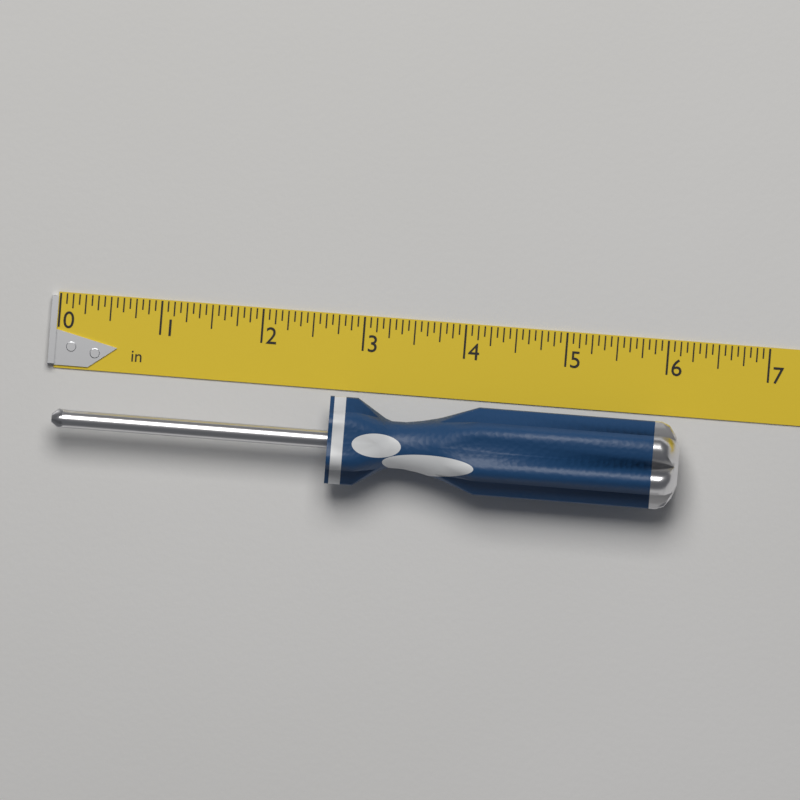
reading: 6.1875 in
